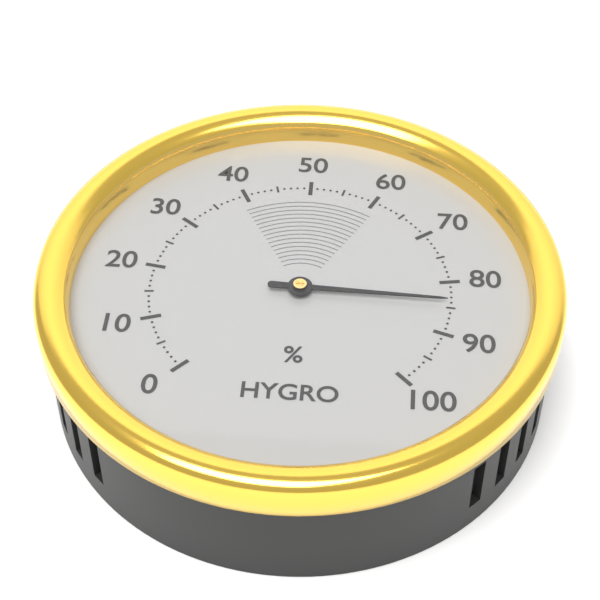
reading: 84 %
